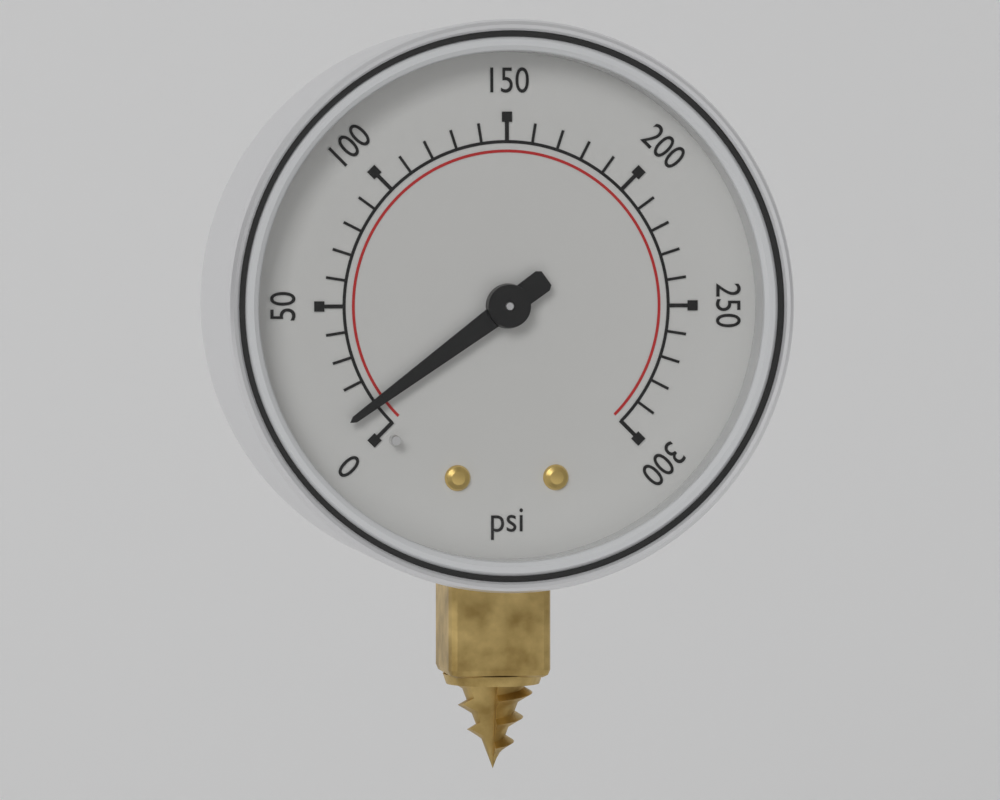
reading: 10 psi
